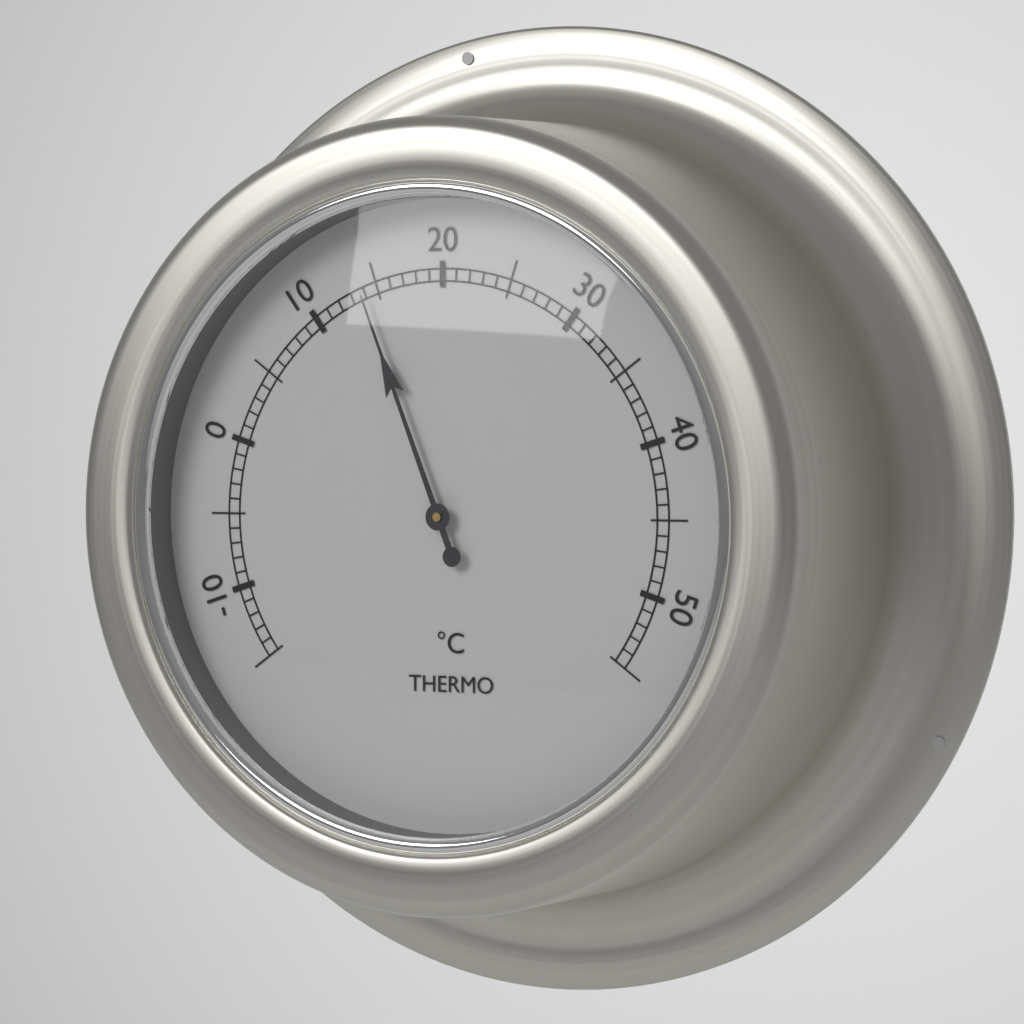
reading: 14 °C
